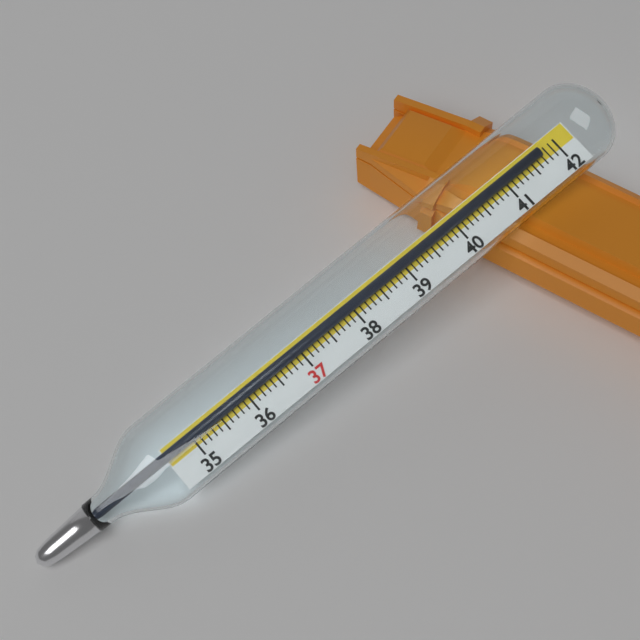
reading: 41.7 (no unit)
